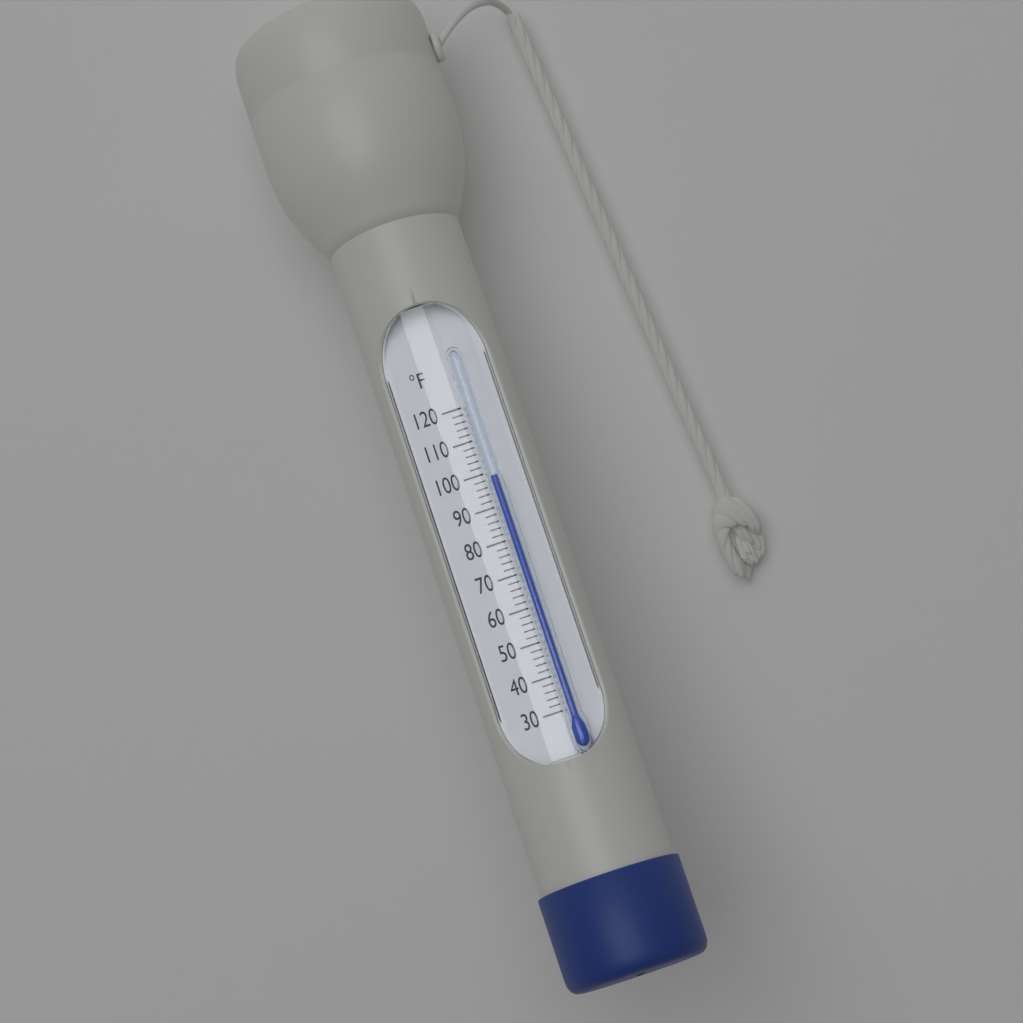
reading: 98 °F
